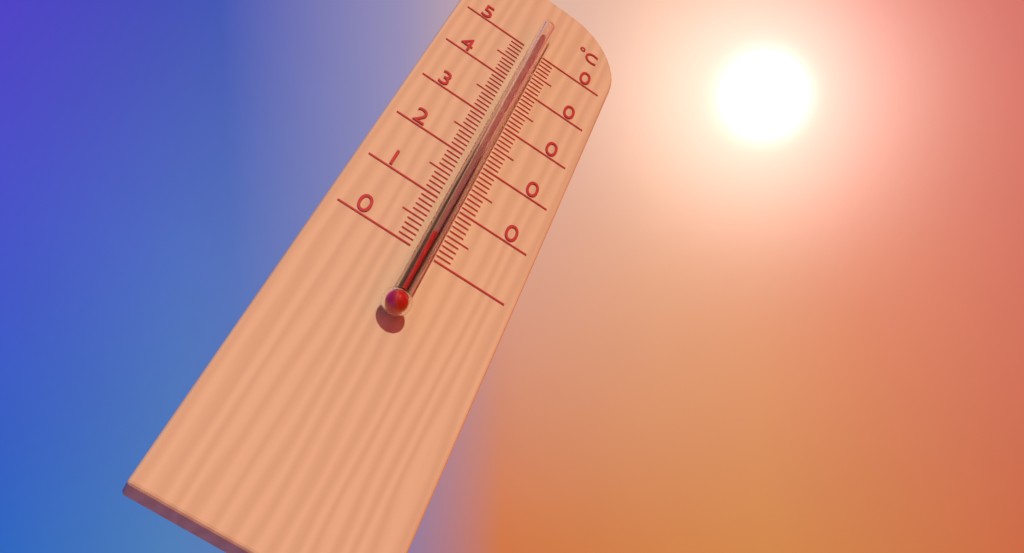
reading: 2 °C
